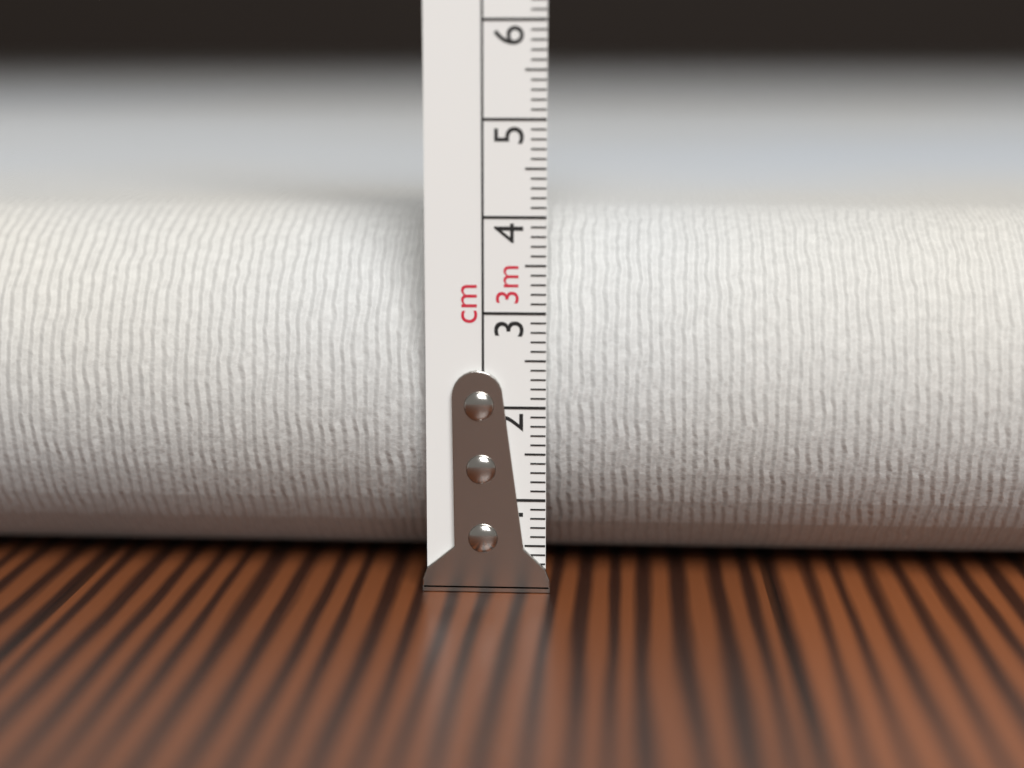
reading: 4.0 cm
